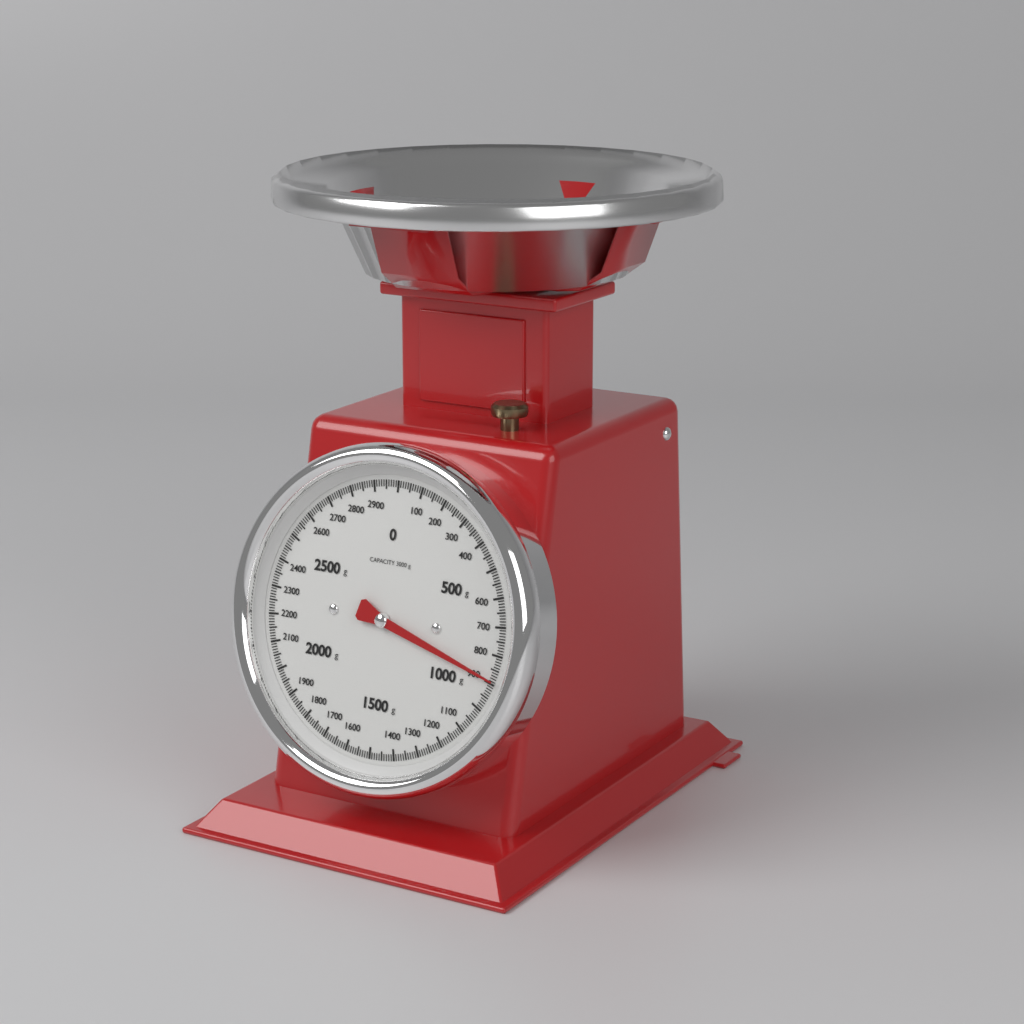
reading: 890 g
